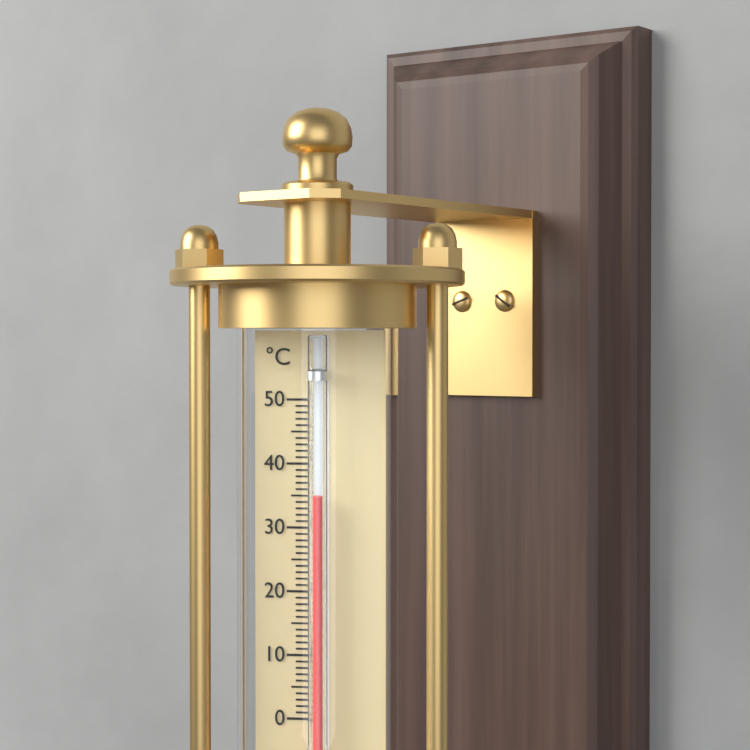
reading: 35 °C
